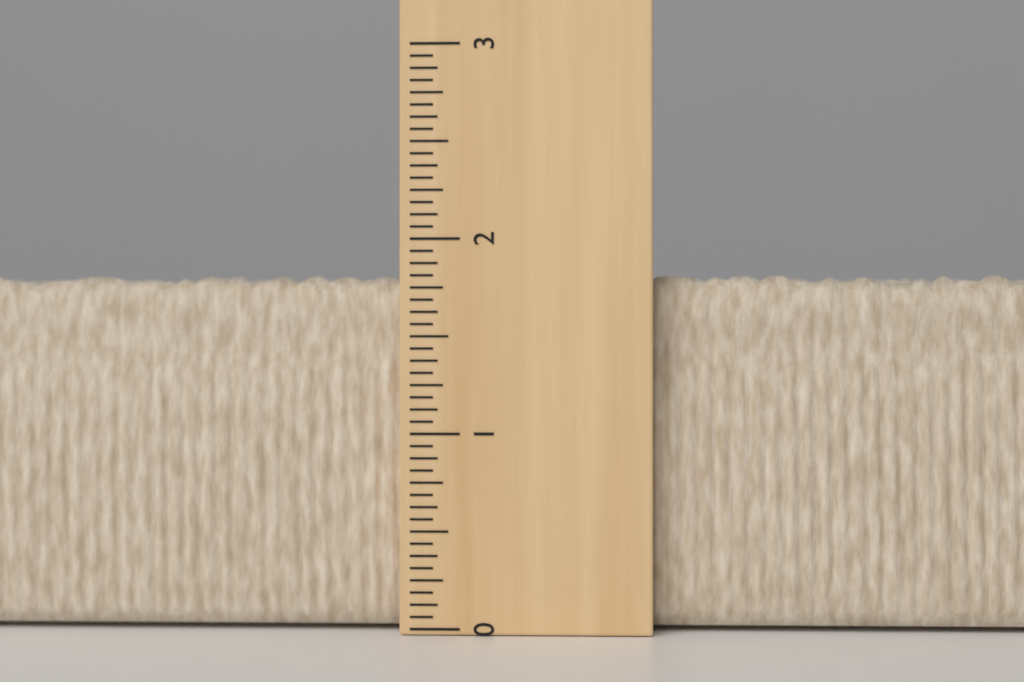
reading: 1.8125 (no unit)
